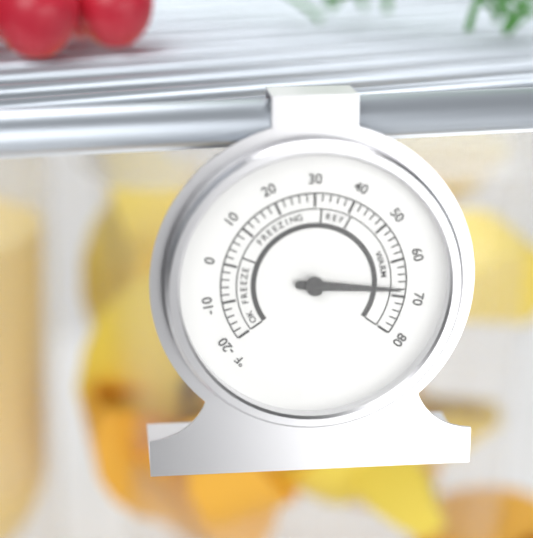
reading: 68 °F
